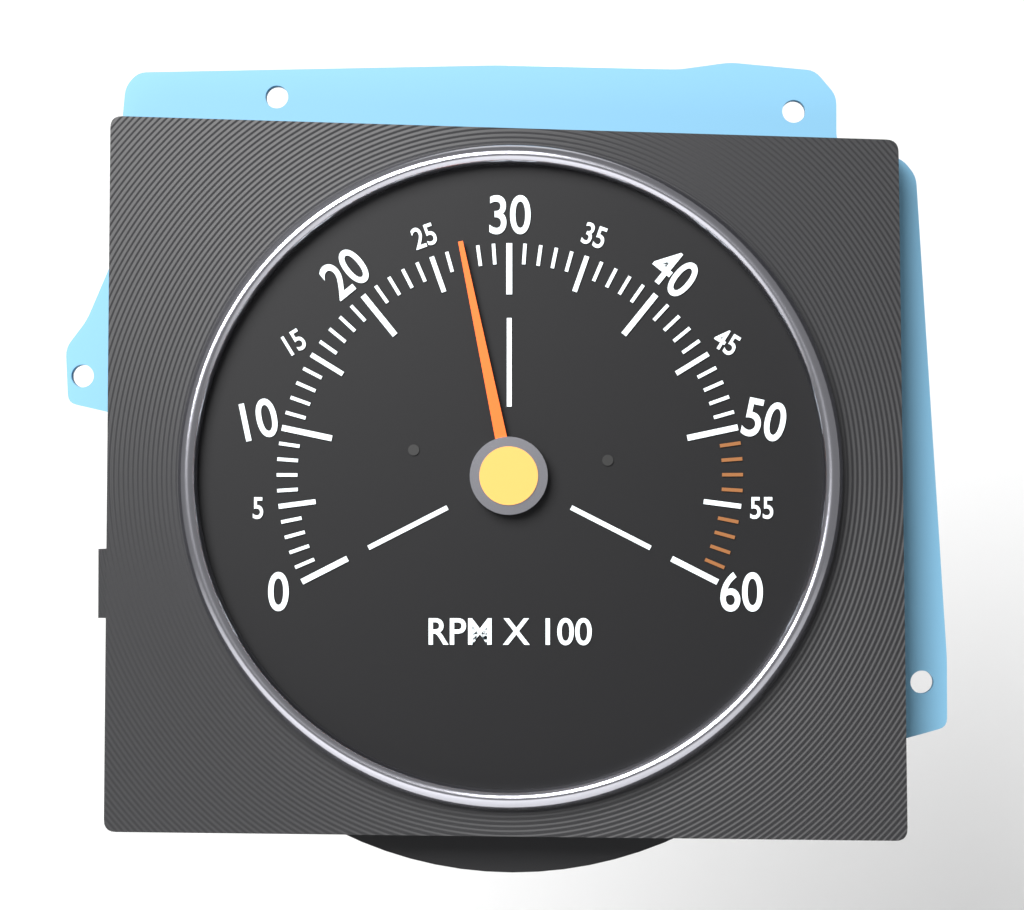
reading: 2700 RPM
